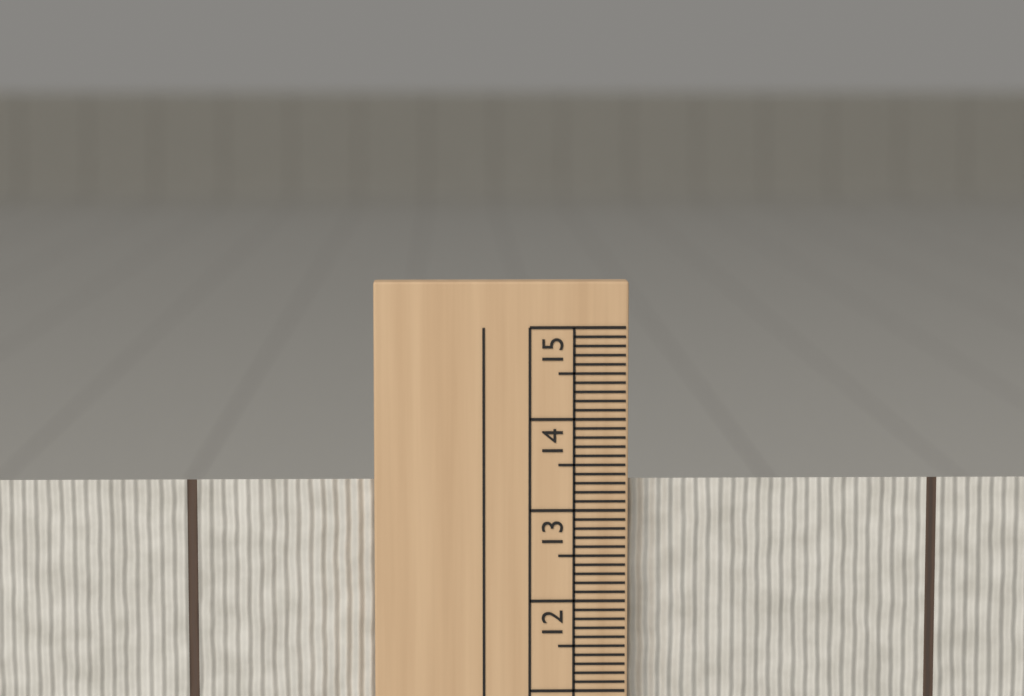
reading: 13.3 cm
